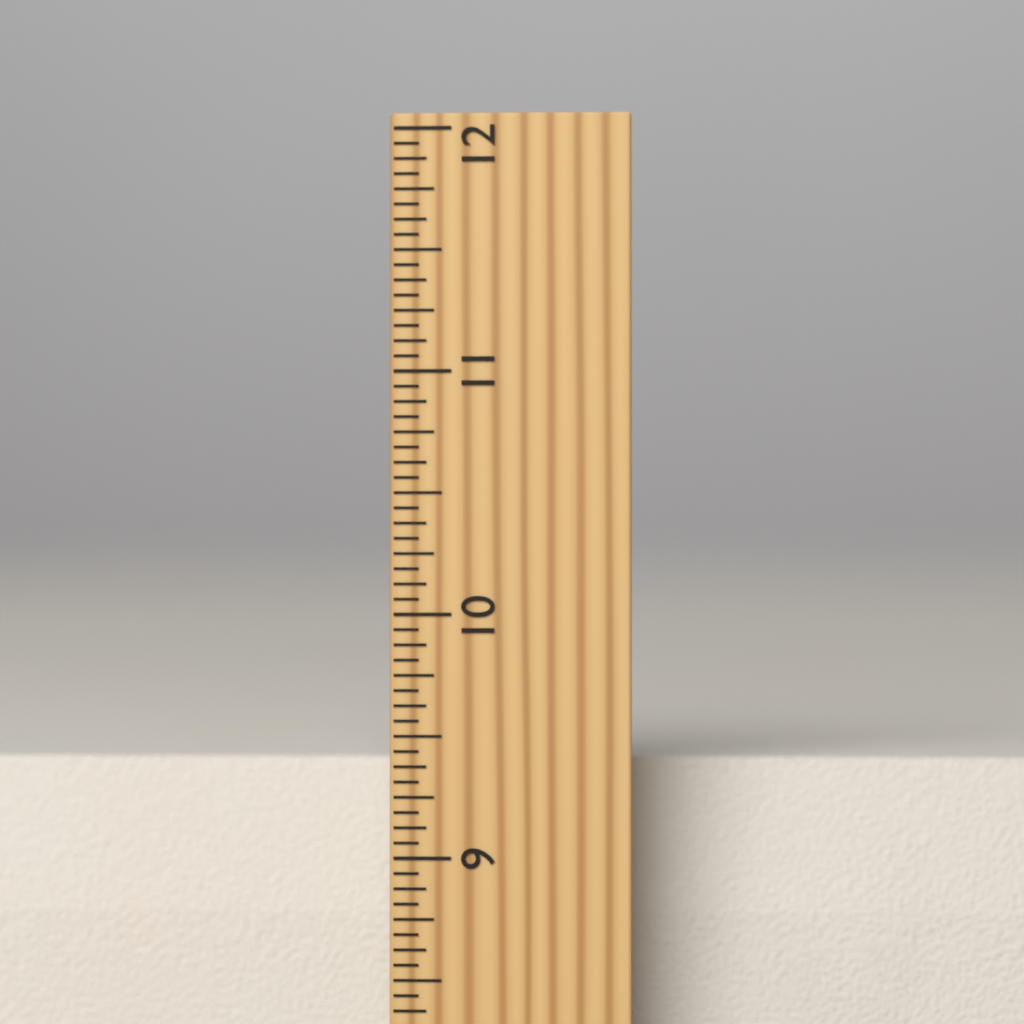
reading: 9.3750 inch
